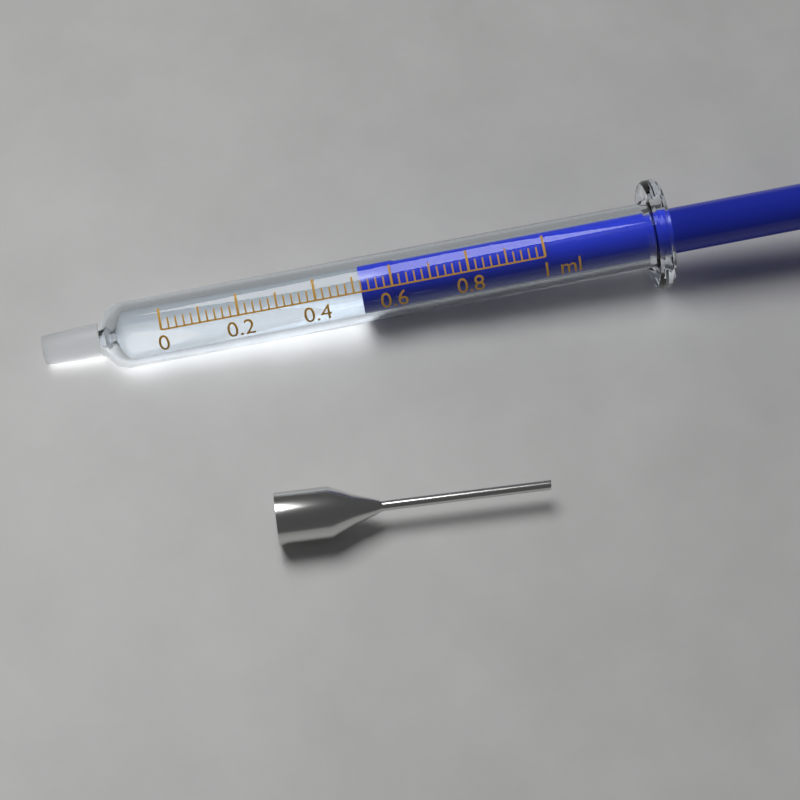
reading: 0.52 ml
